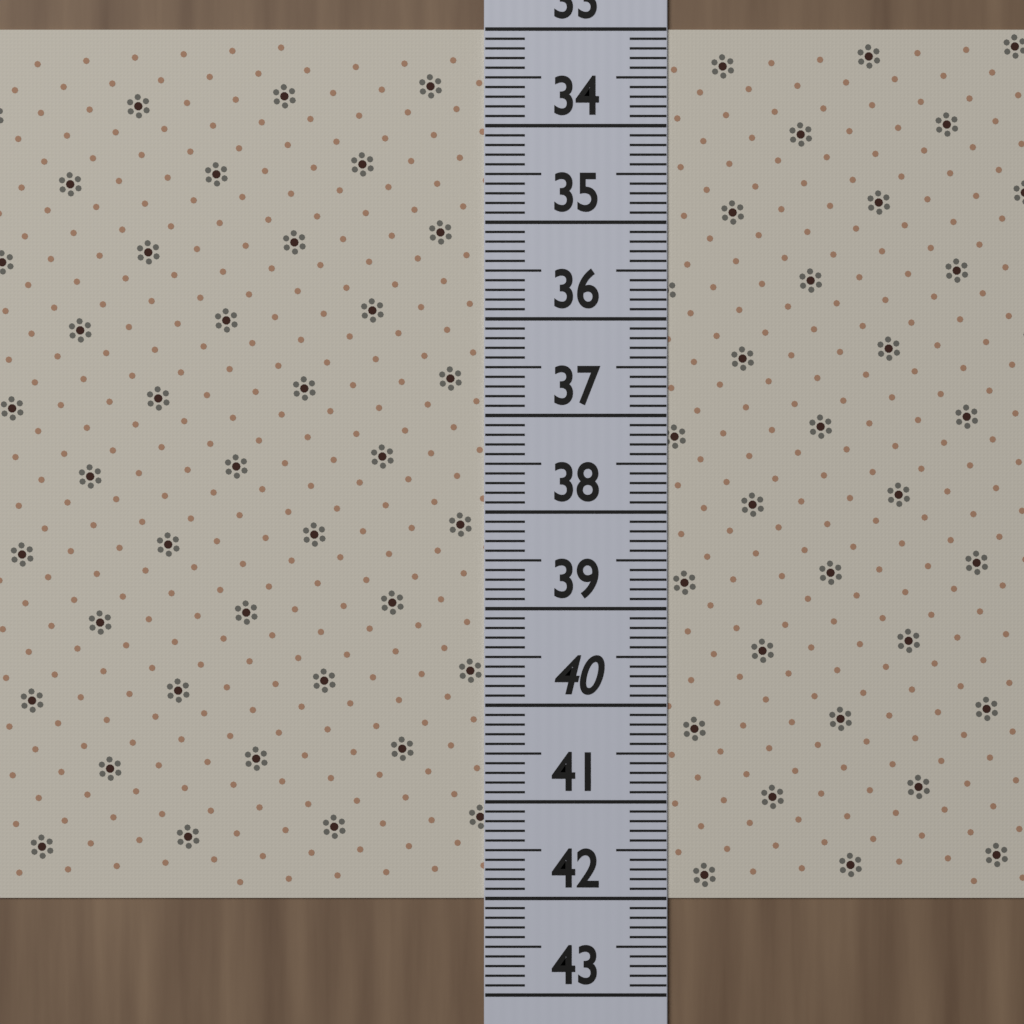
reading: 42.0 (no unit)
